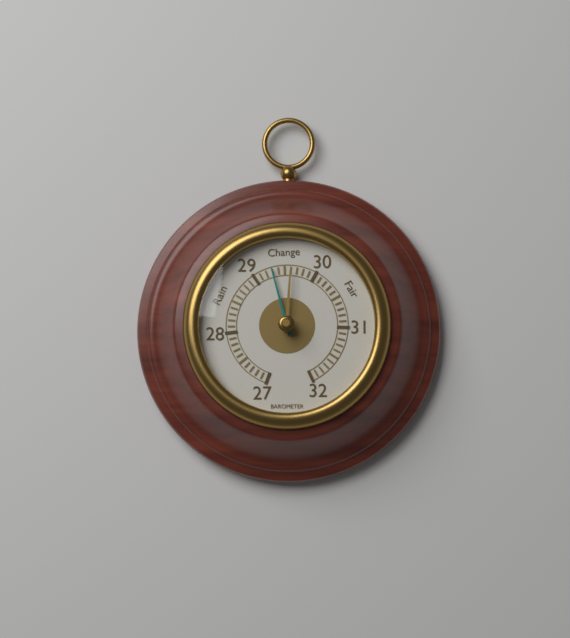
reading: 29.3 (no unit)
